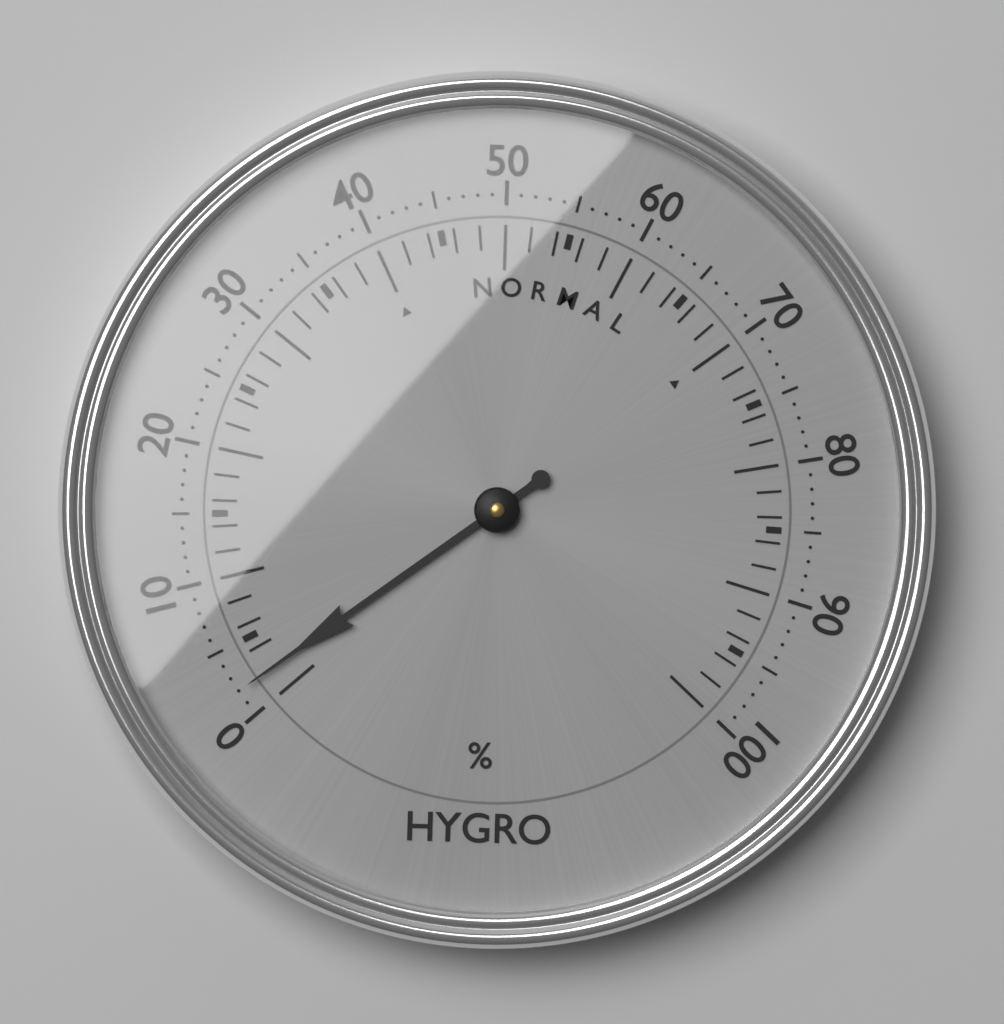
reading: 2 %
